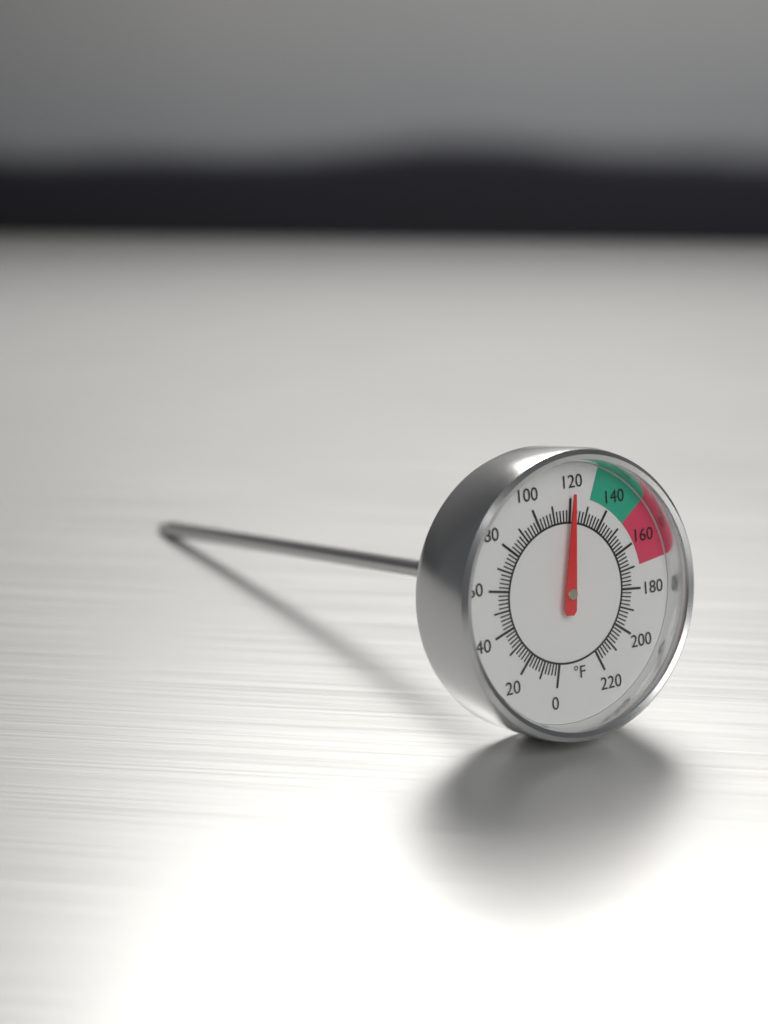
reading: 120 °F
